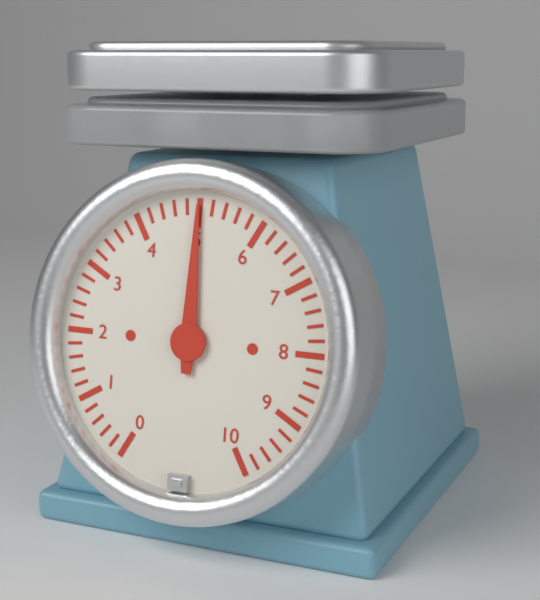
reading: 5.0 (no unit)
